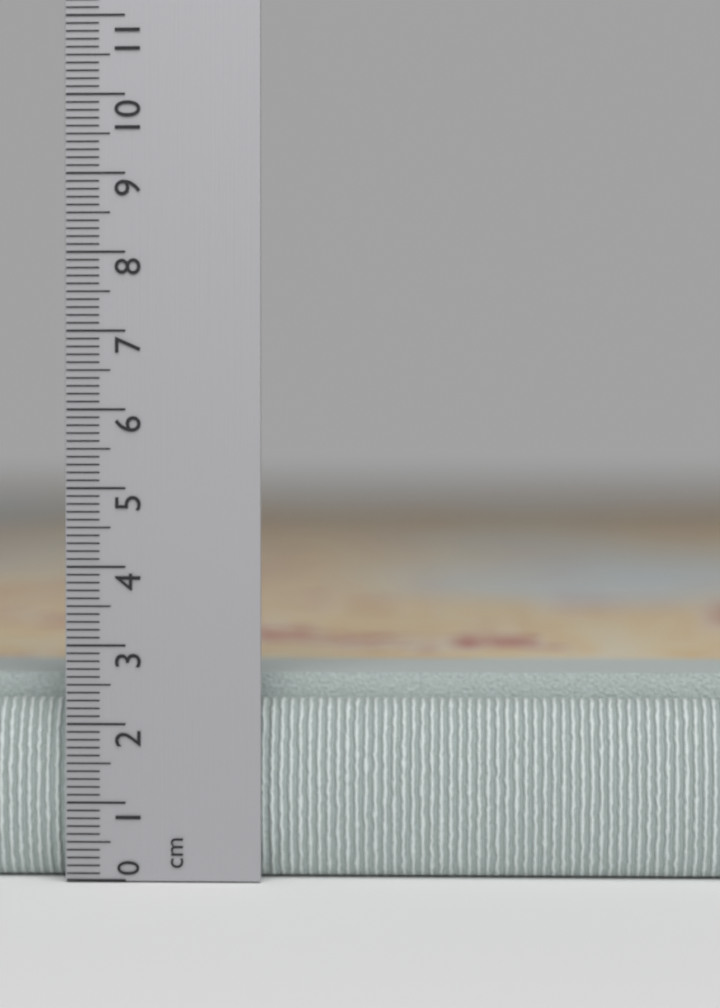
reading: 2.8 cm
